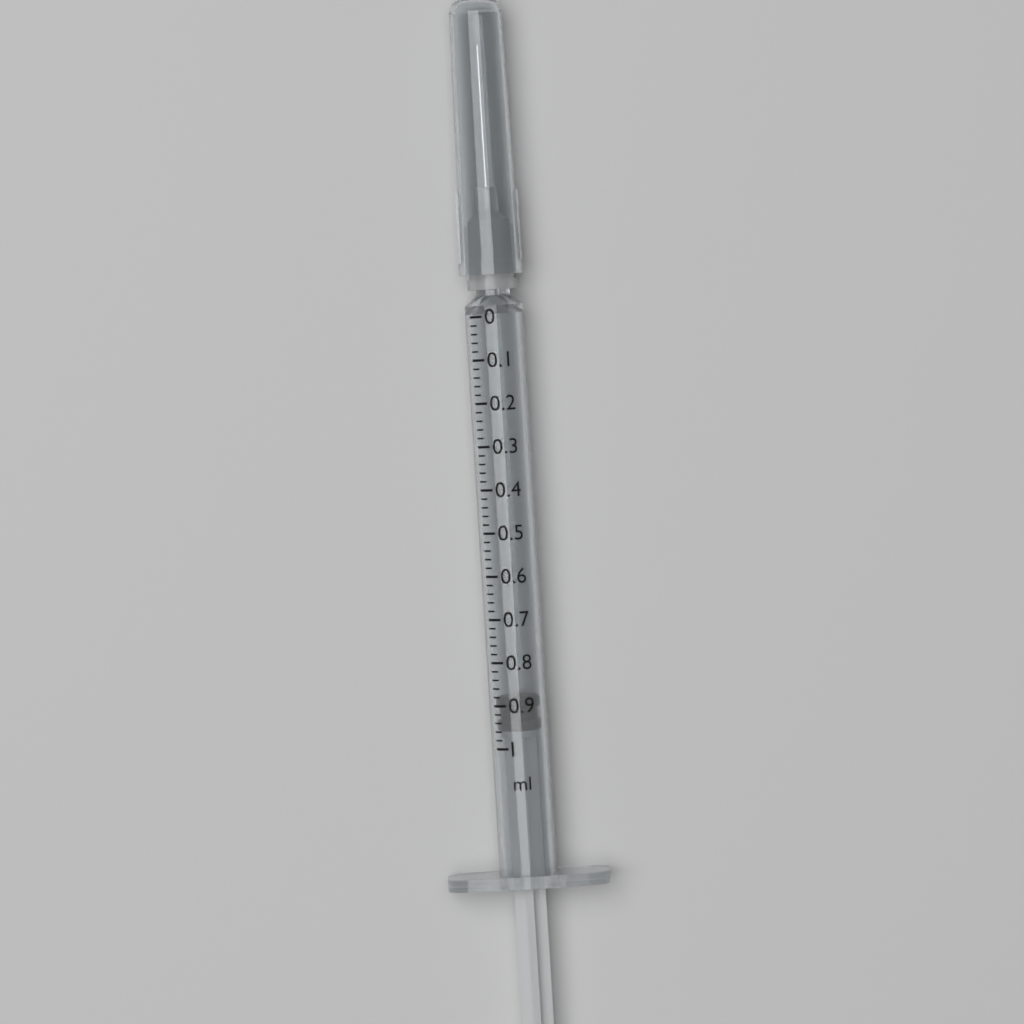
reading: 0.88 ml
